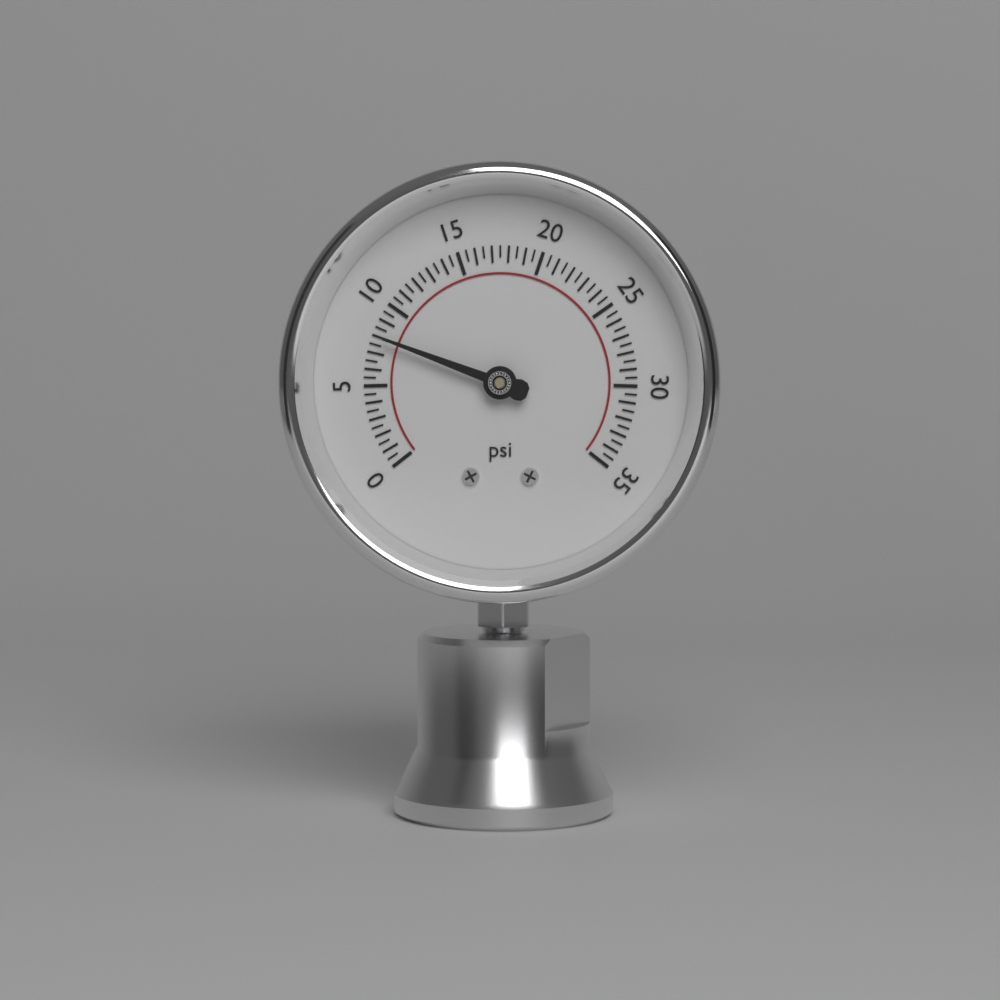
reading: 8.0 psi
